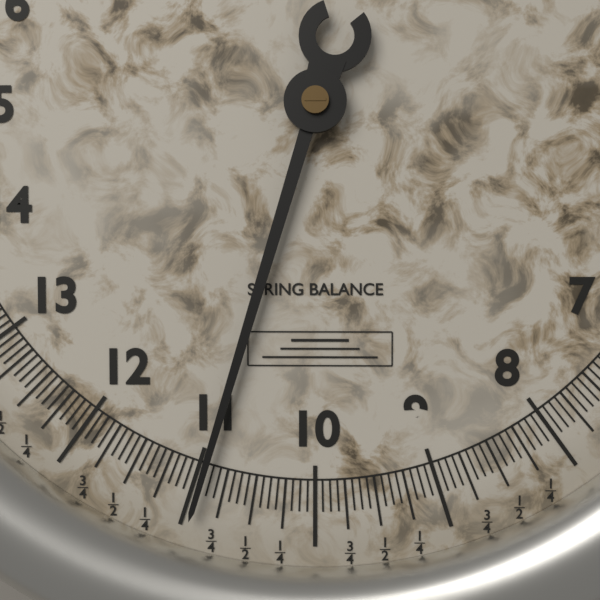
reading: 10.9375 (no unit)
